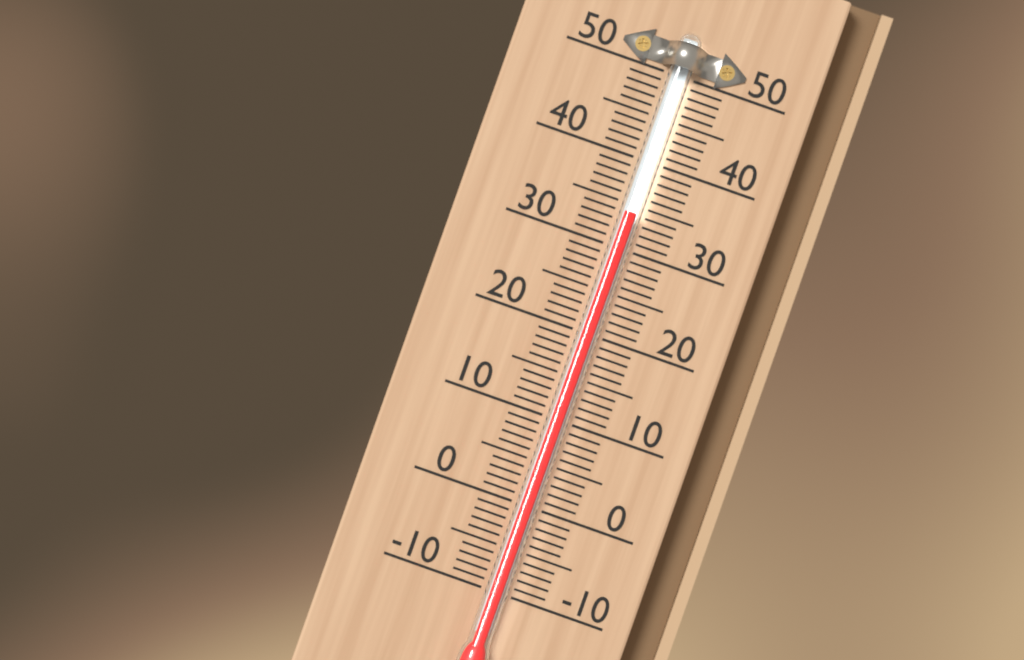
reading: 34 (no unit)
